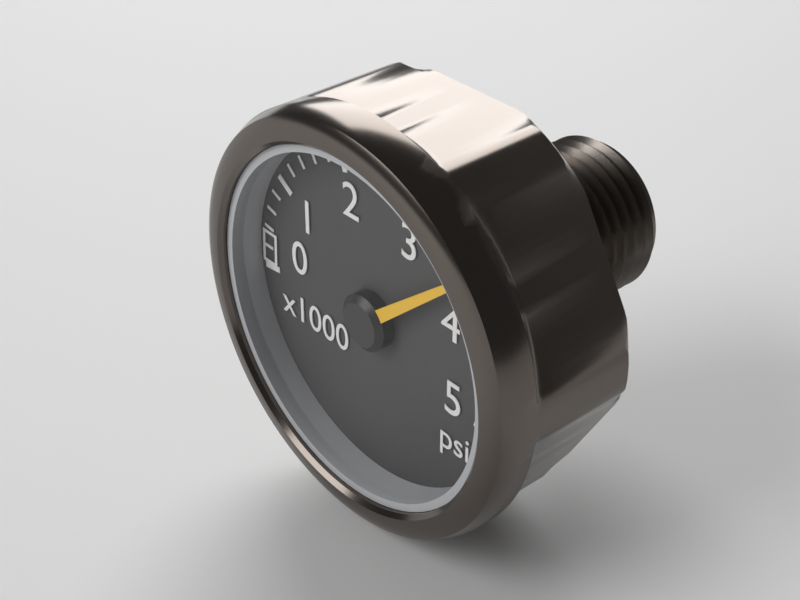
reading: 3600 psi
